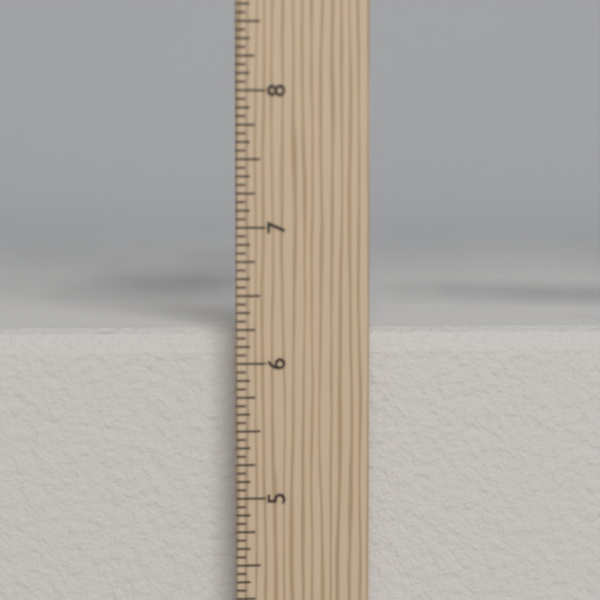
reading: 6.2500 in
